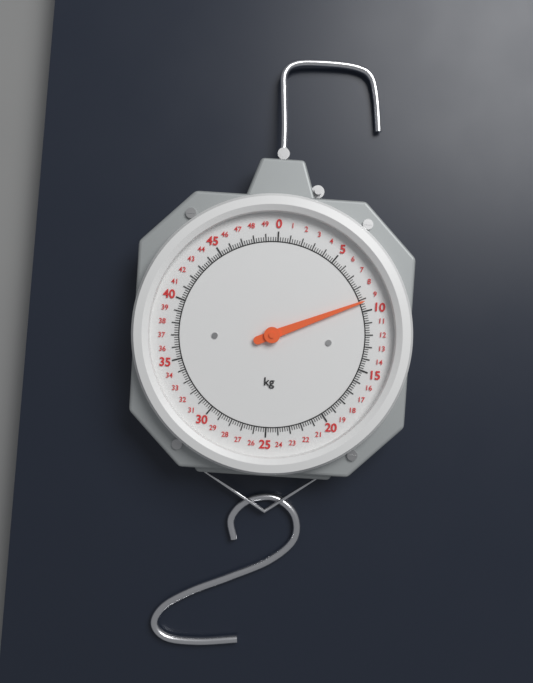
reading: 9.2 kg
